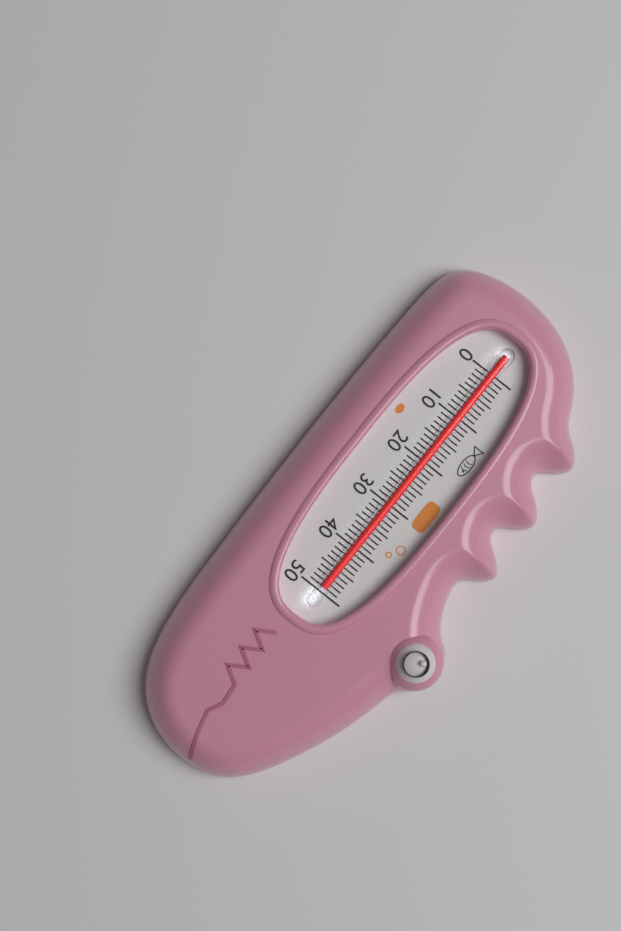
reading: 49 (no unit)
